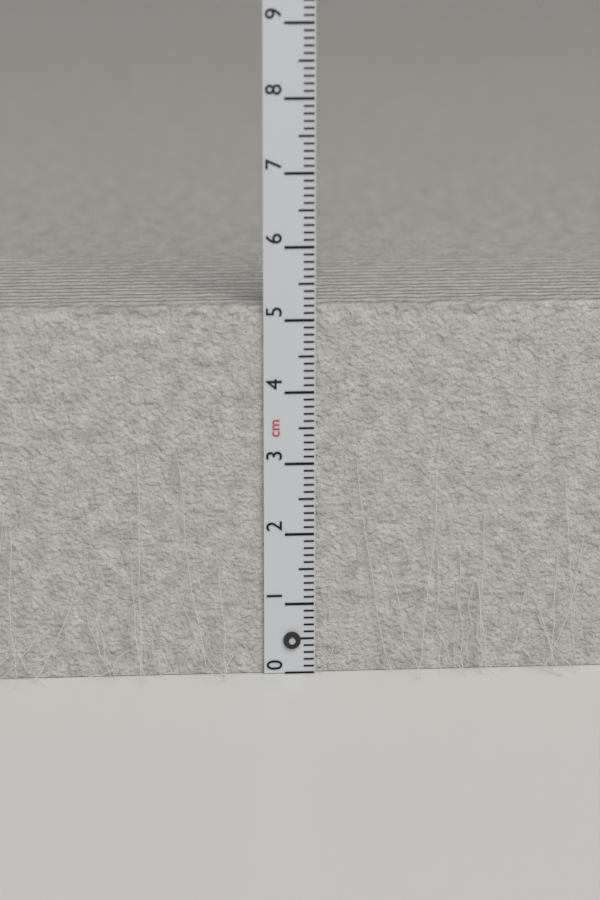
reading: 5.2 cm
